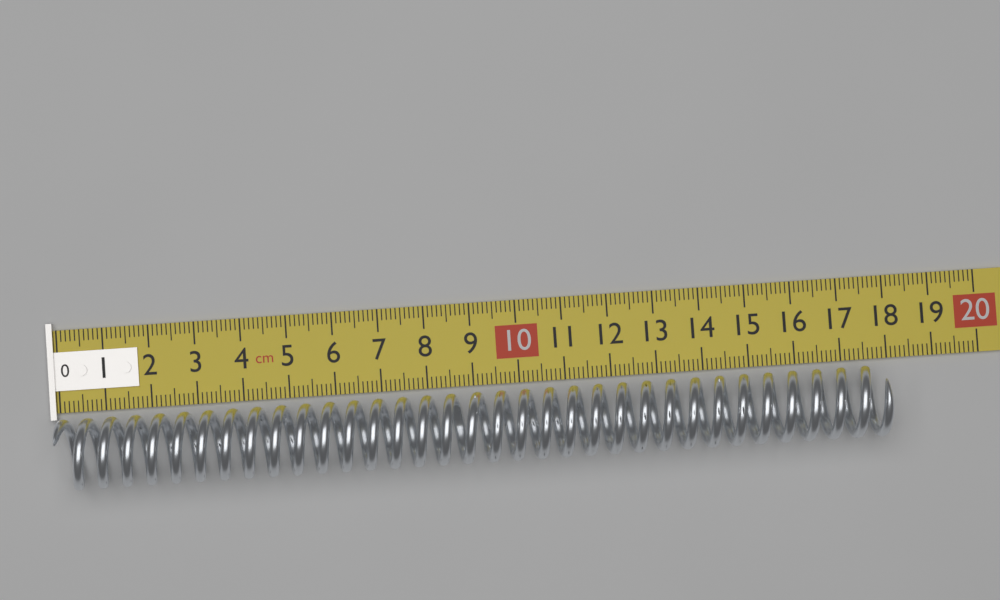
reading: 17.9 cm
